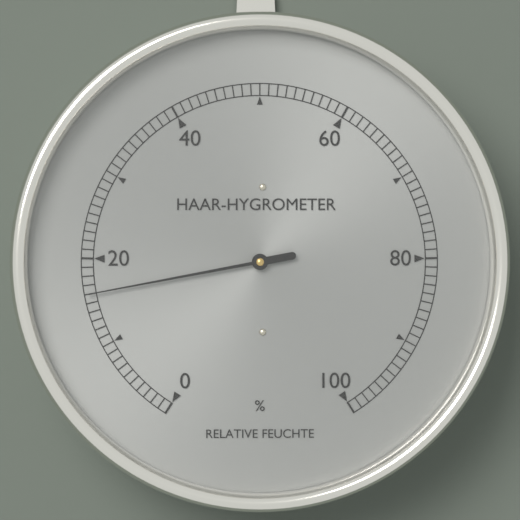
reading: 16 %
